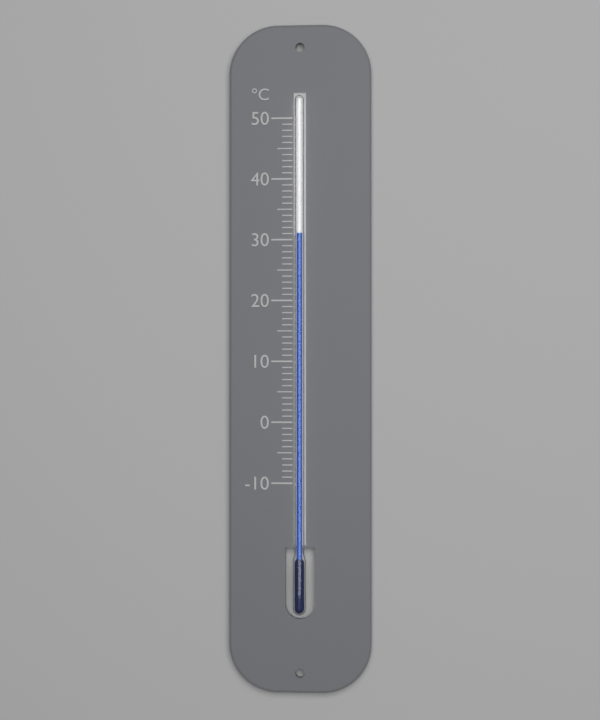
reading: 31 °C
